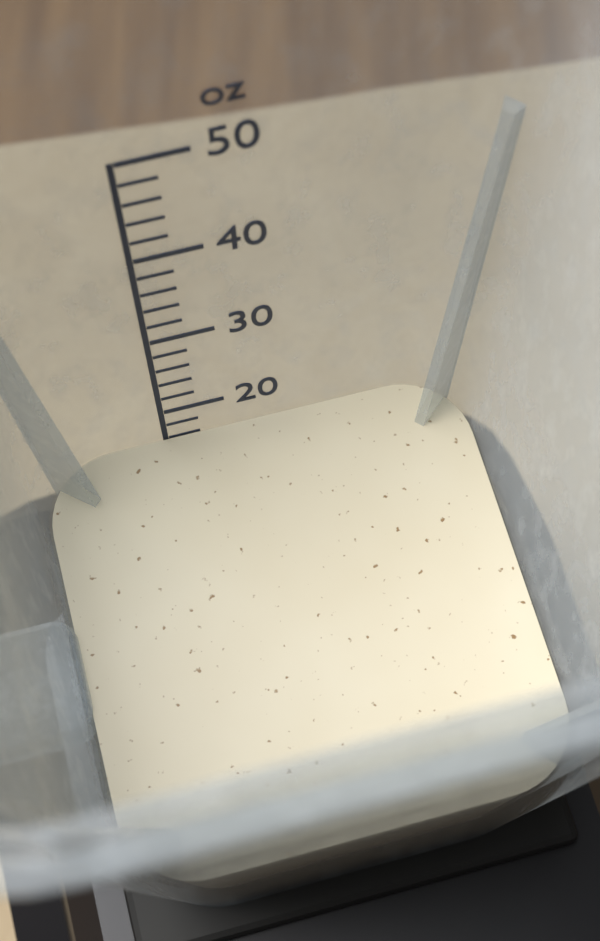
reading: 16 oz
